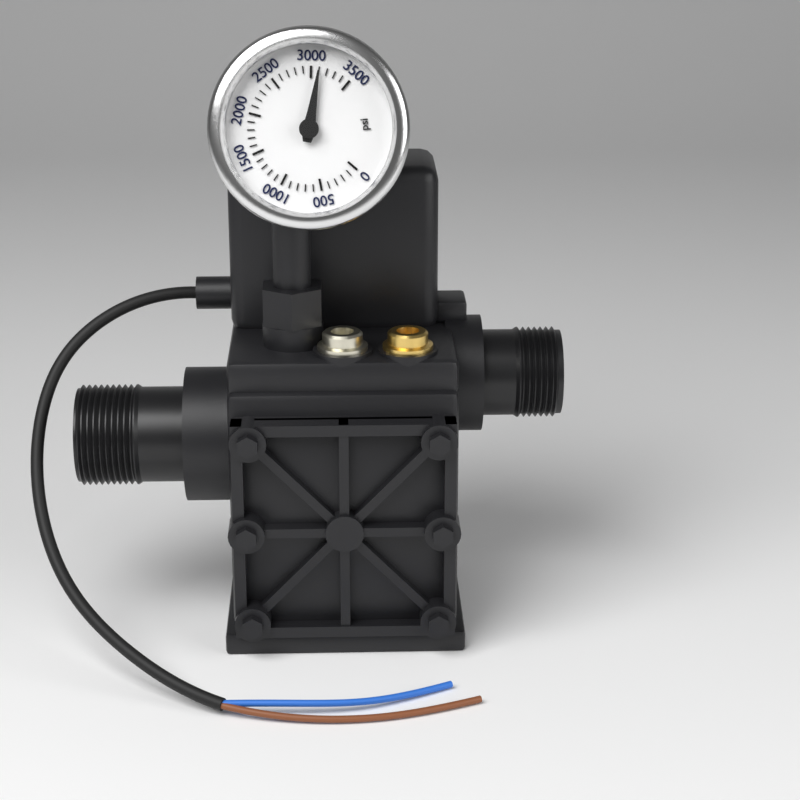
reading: 3100 psi
